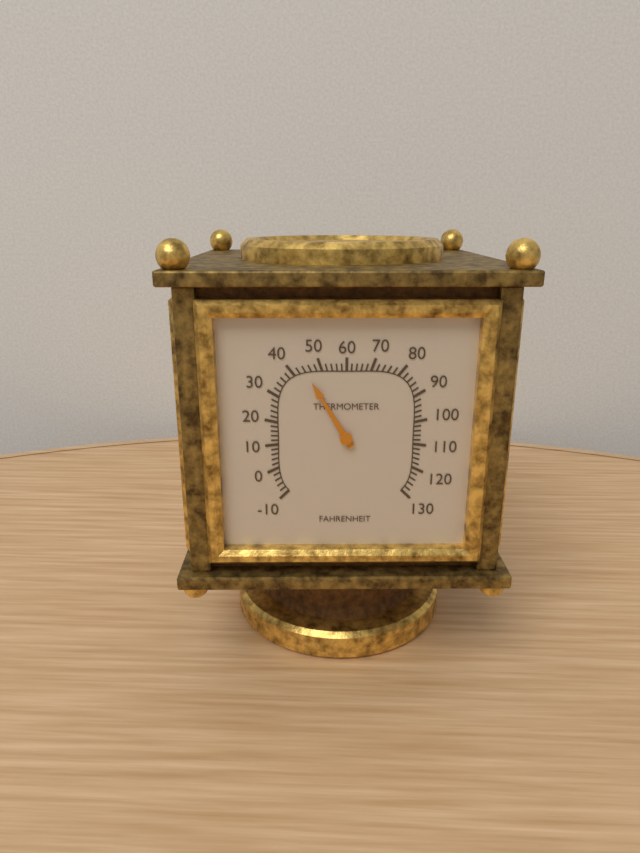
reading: 44 °F
